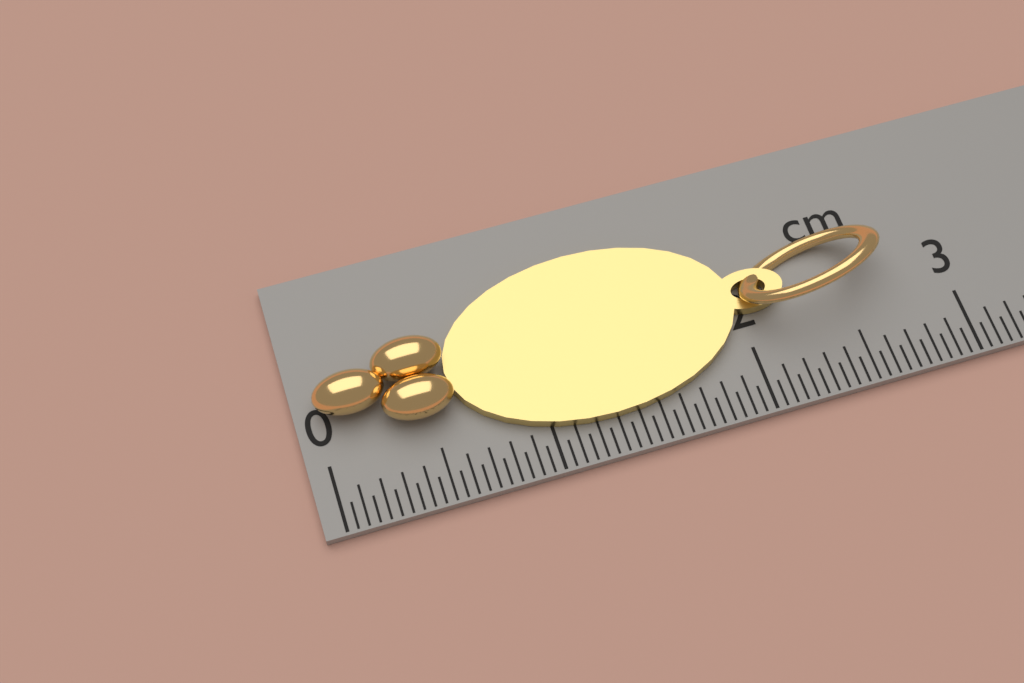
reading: 2.70 cm
